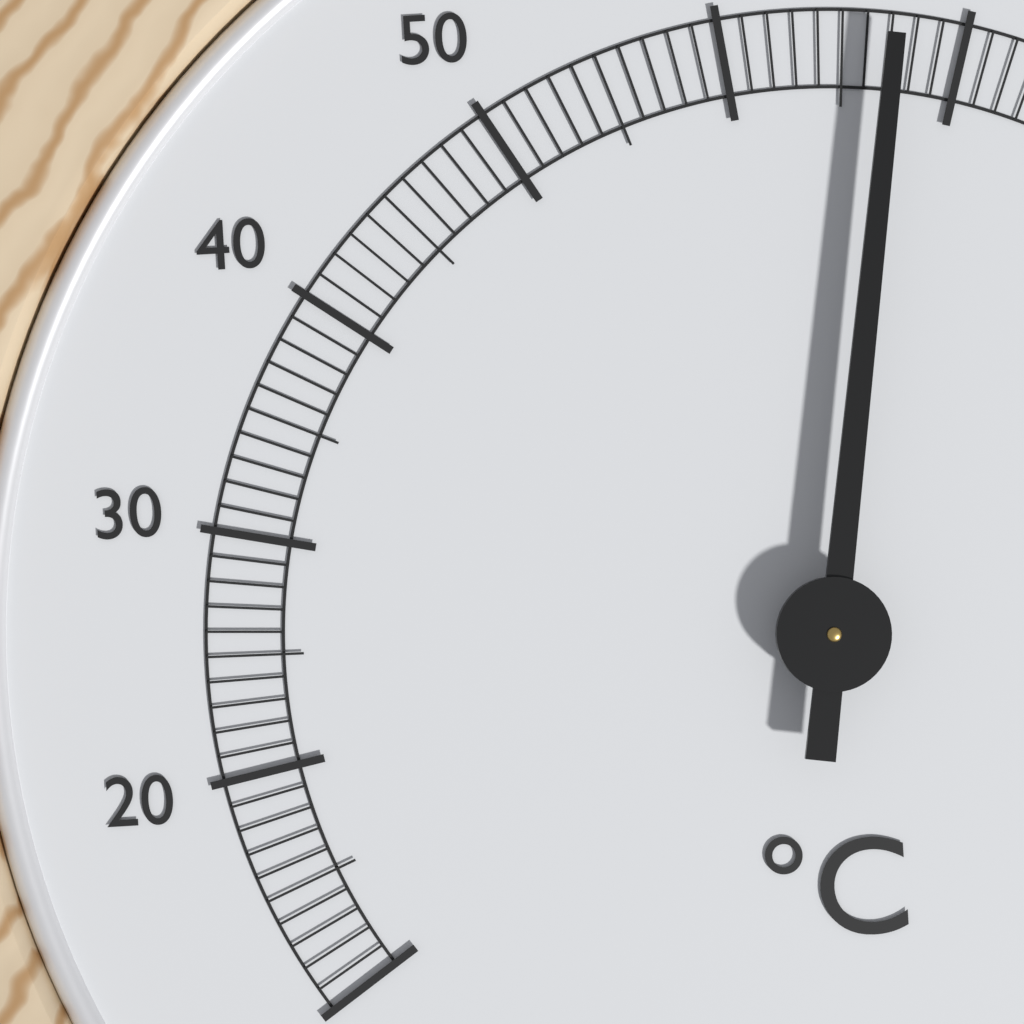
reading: 67 °C
